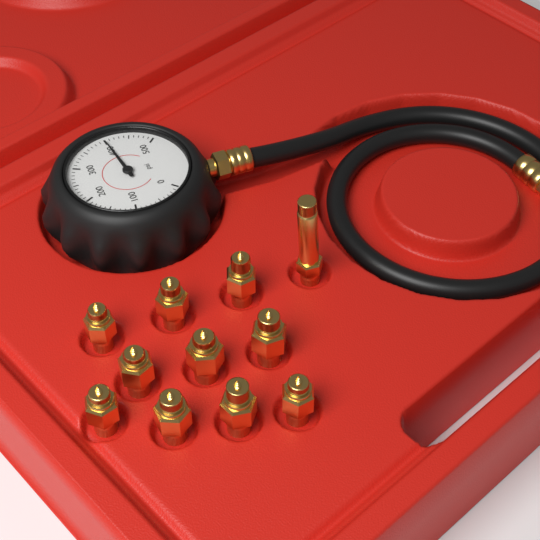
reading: 400 psi
